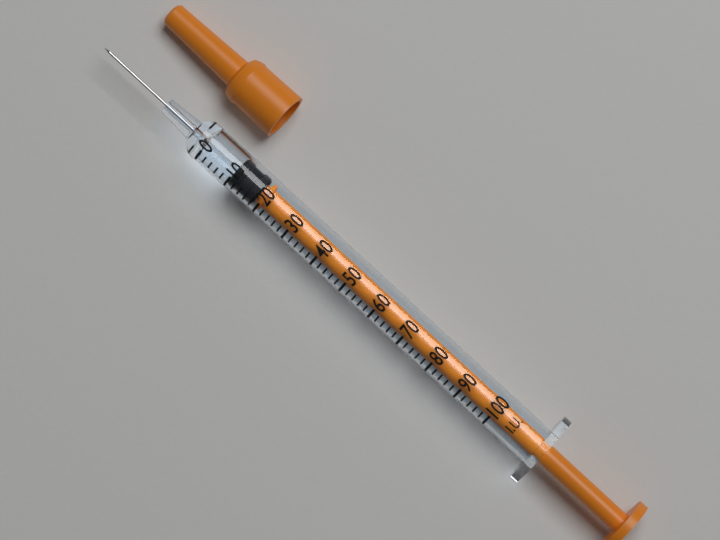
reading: 10 I.U.
